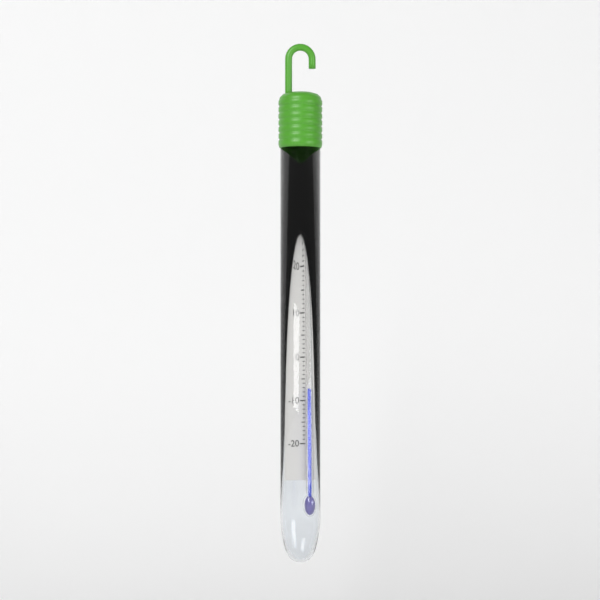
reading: -7 °C
